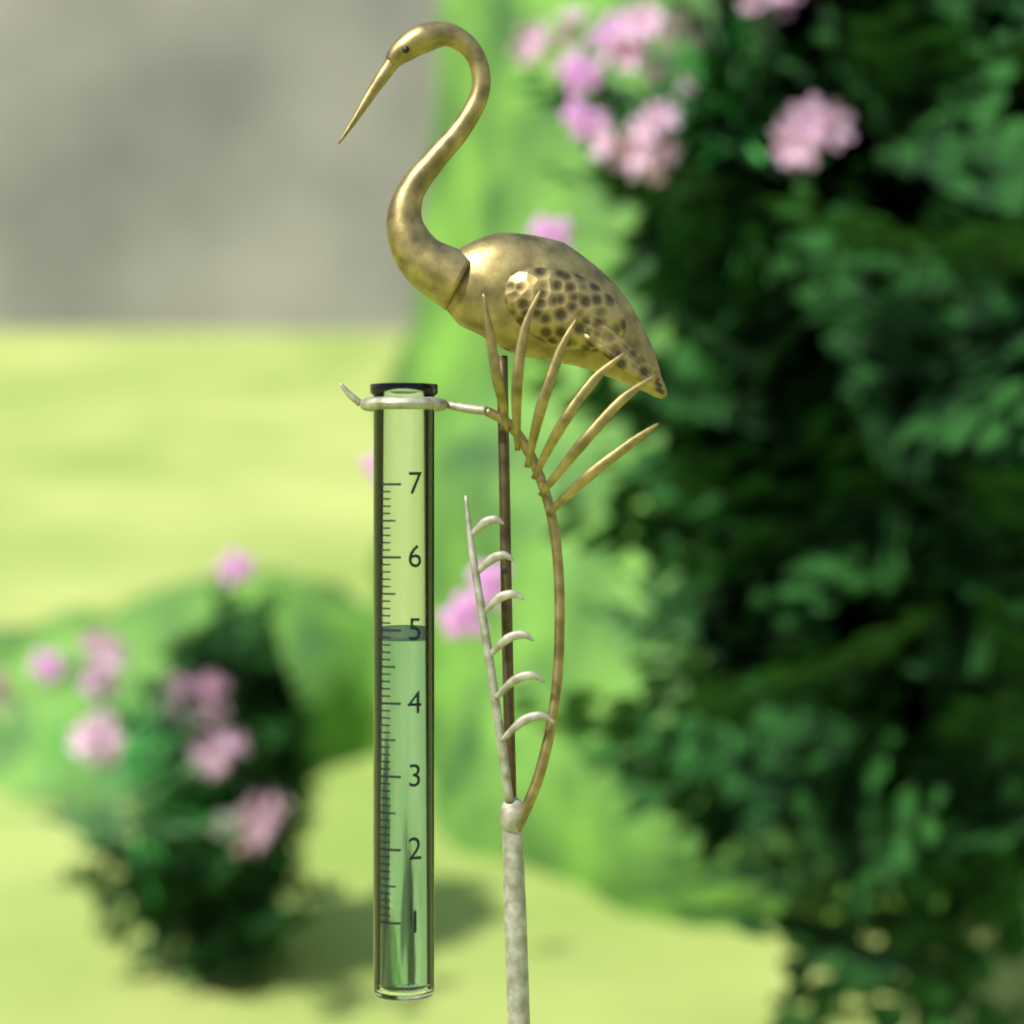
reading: 4.9 (no unit)
